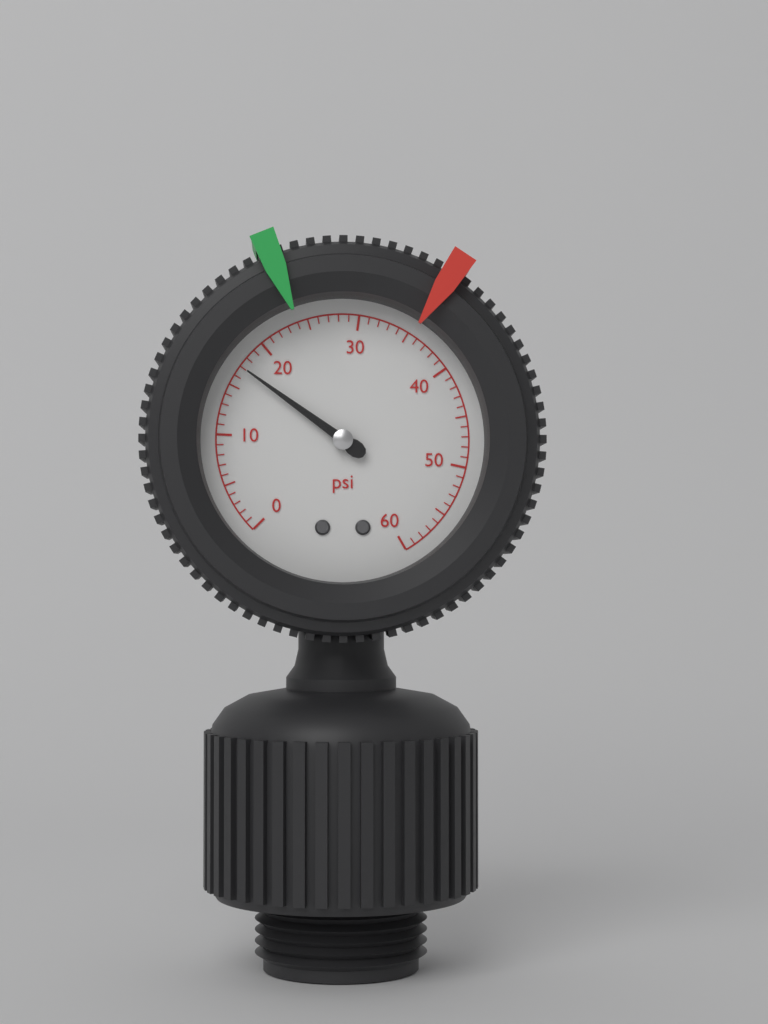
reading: 17 psi
